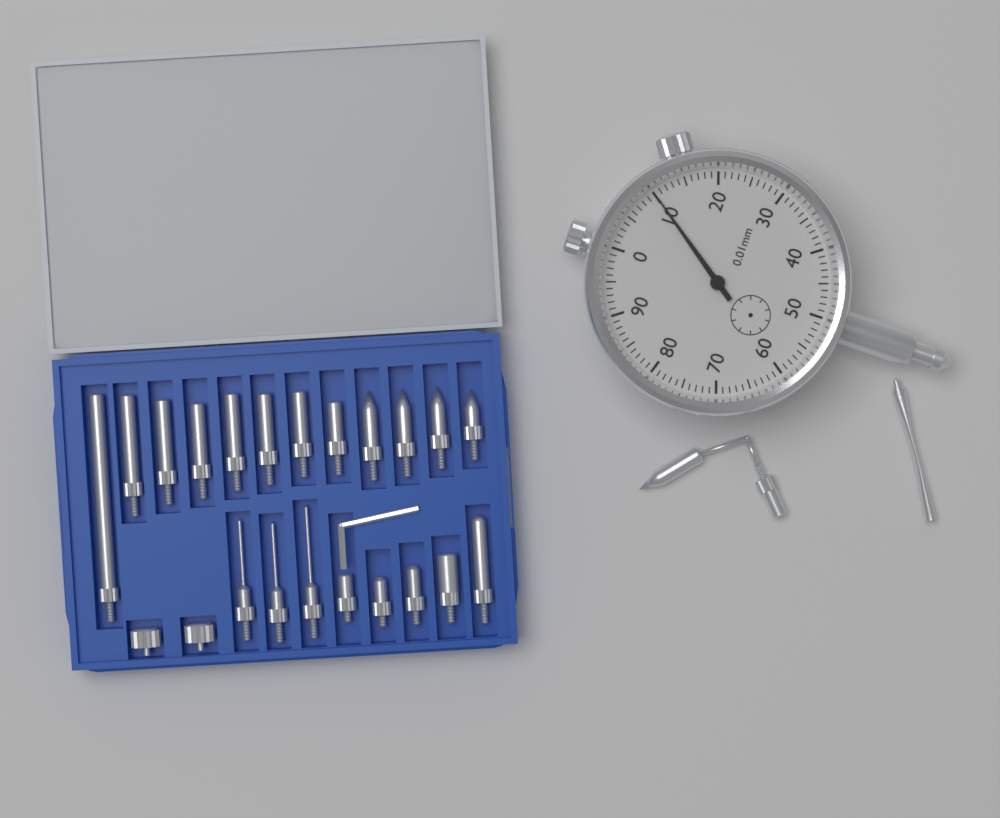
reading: 0.10 mm
